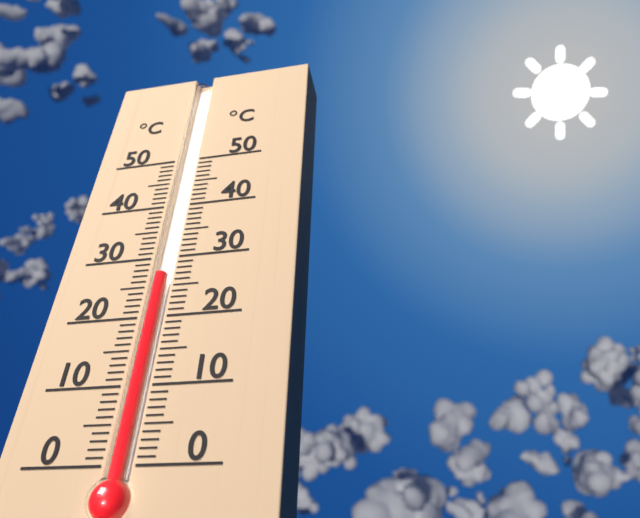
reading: 27 °C
